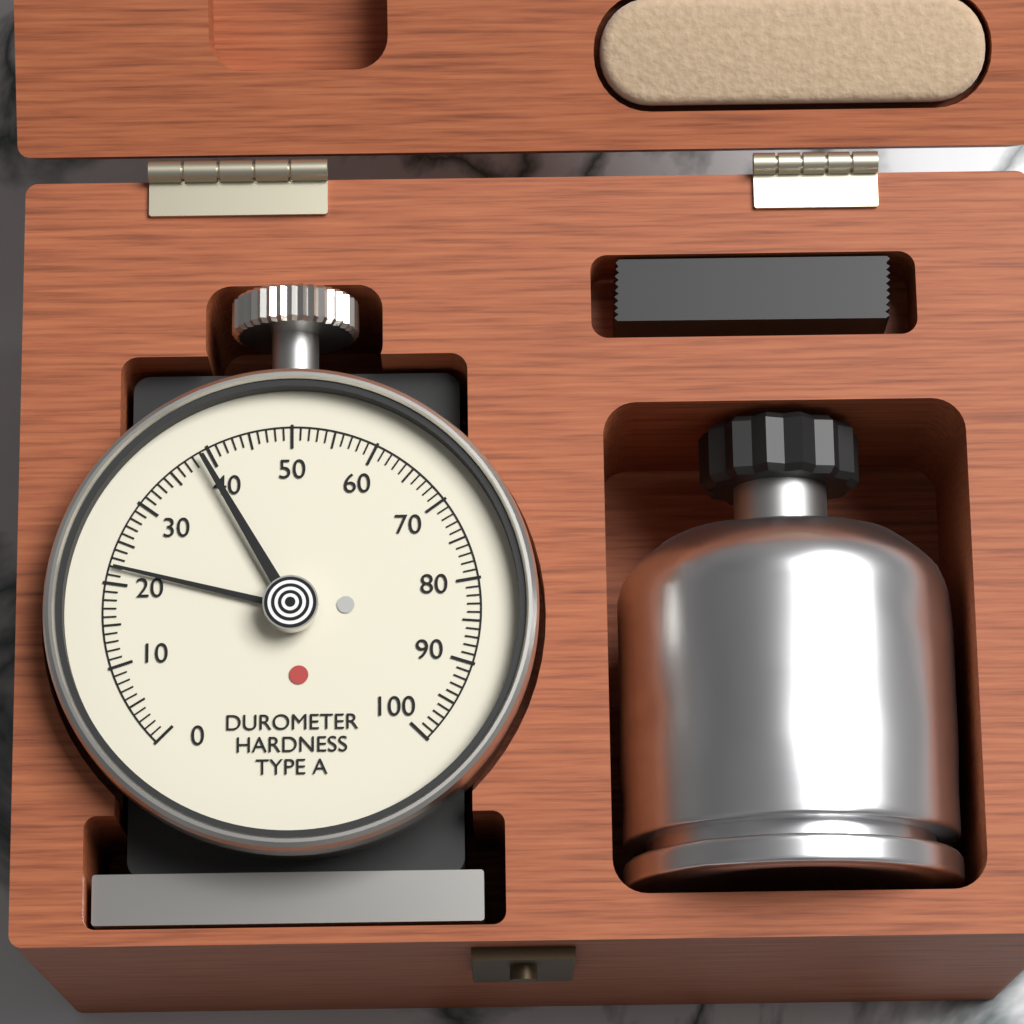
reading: 22 Shore A
